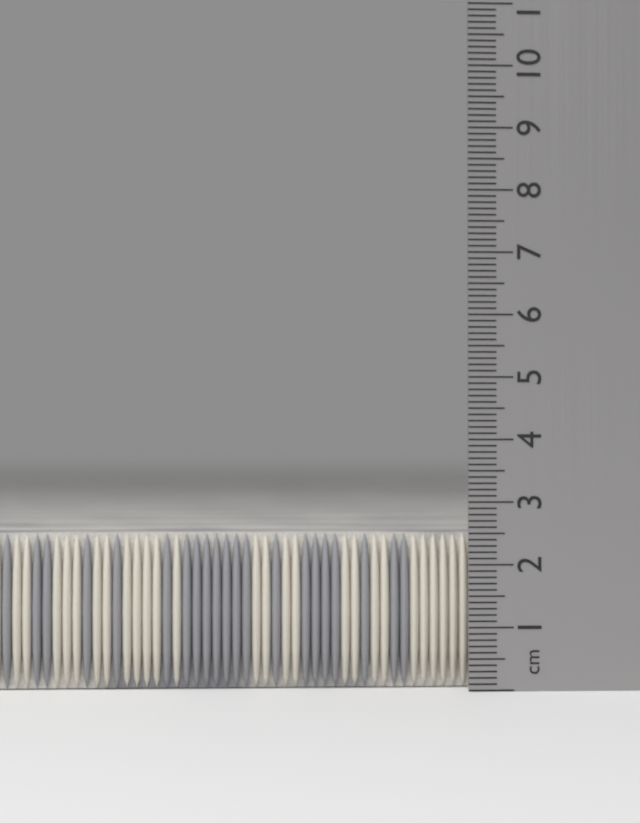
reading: 2.5 cm
